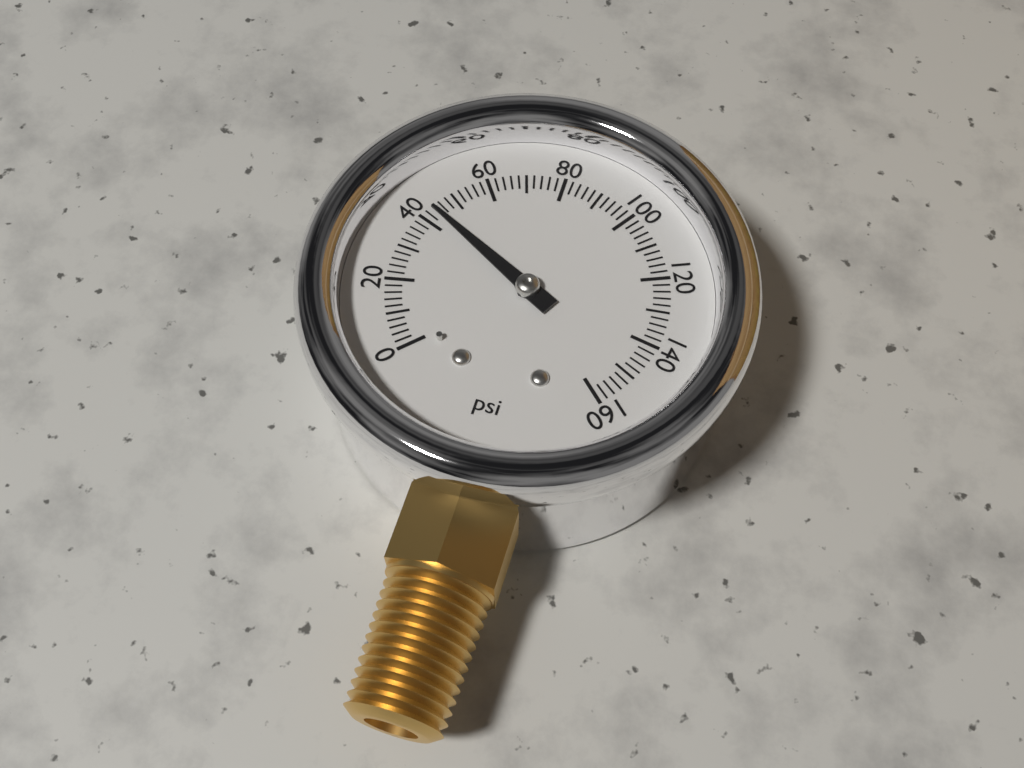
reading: 44 psi
